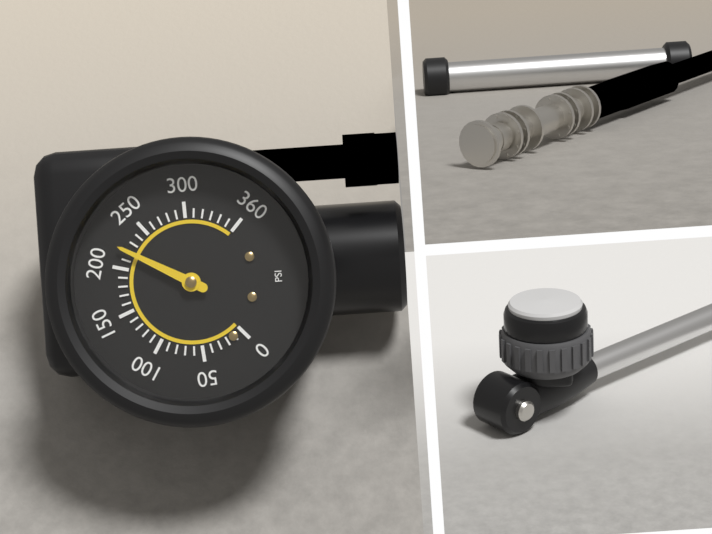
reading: 220 psi
